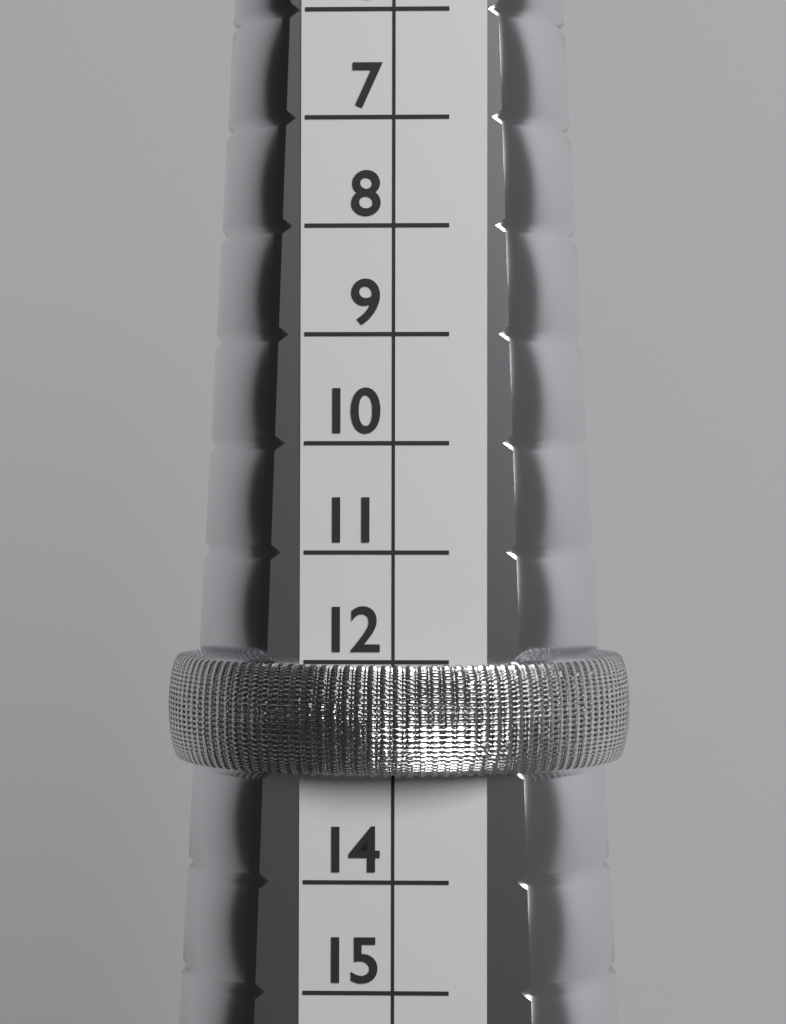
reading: 13 (no unit)
